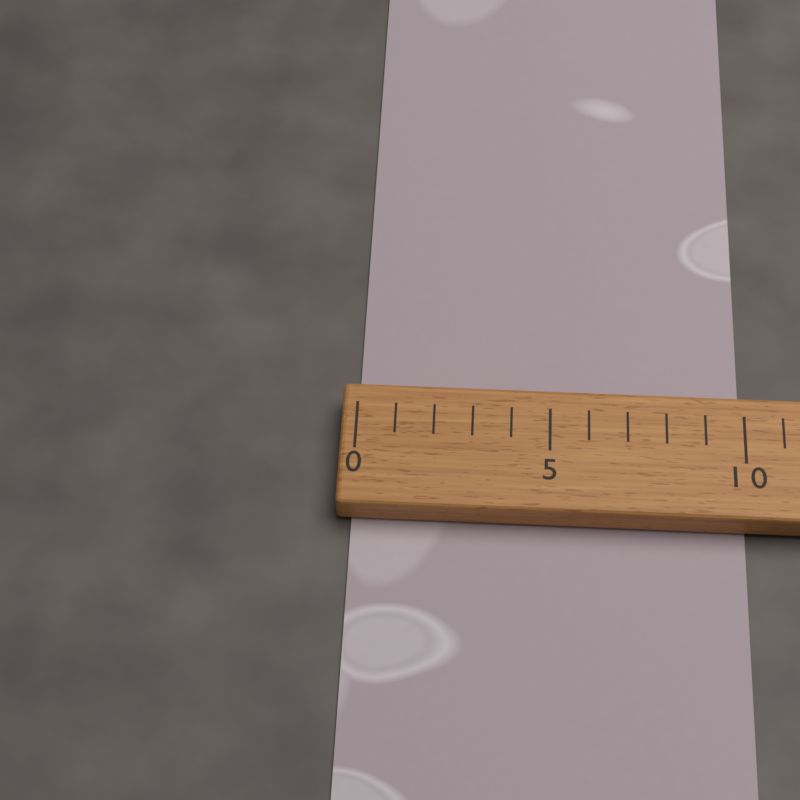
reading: 10 (no unit)
